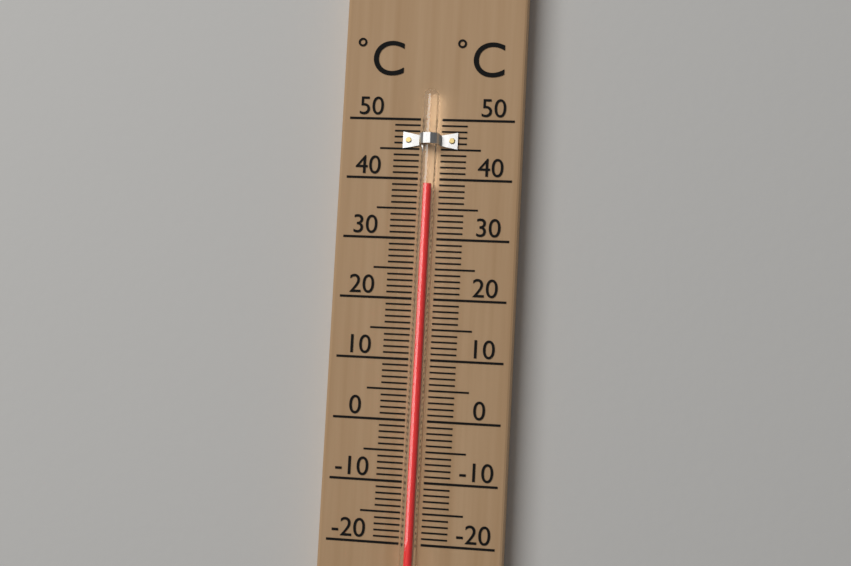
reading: 39 °C
